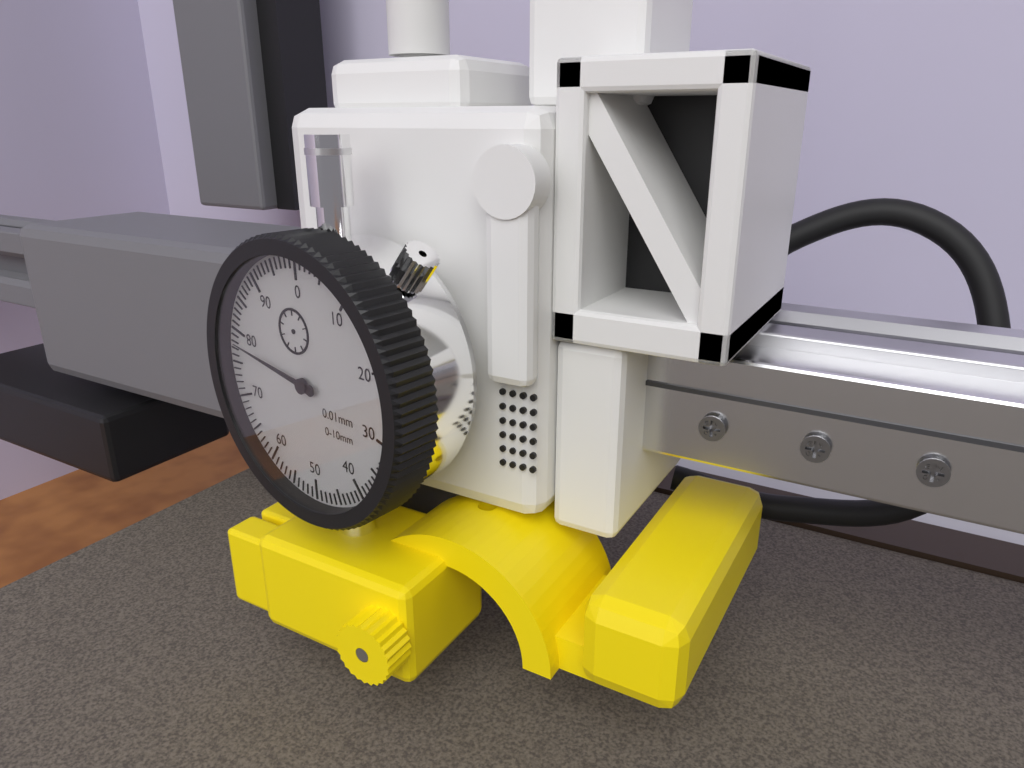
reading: 78 0.01mm
